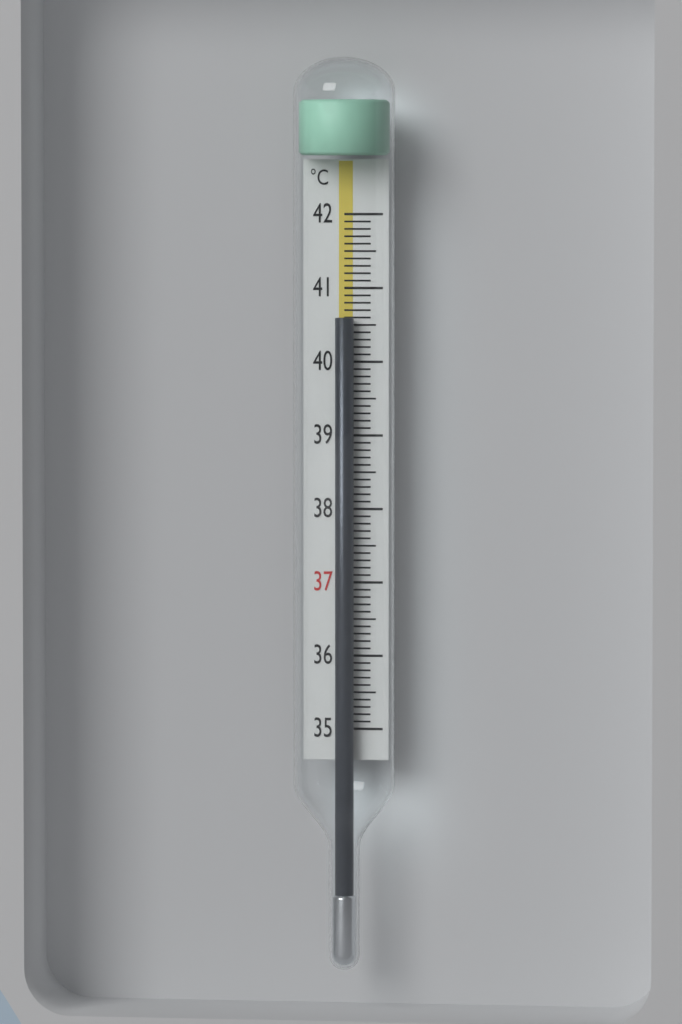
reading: 40.6 °C
